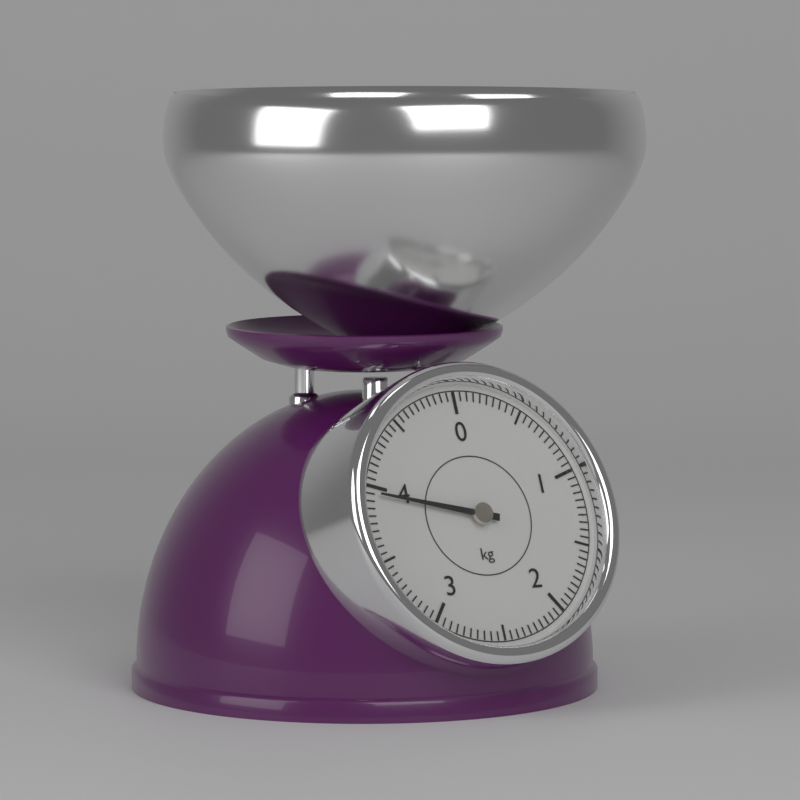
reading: 3.95 kg
